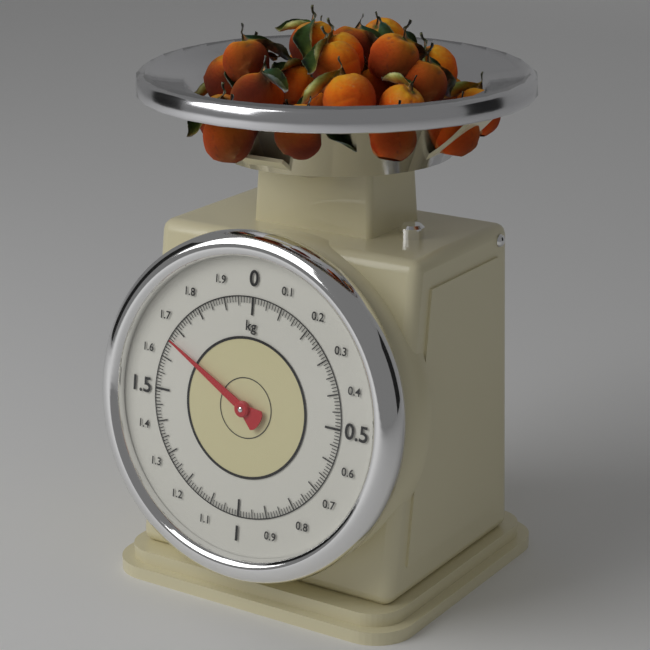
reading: 1.66 kg
